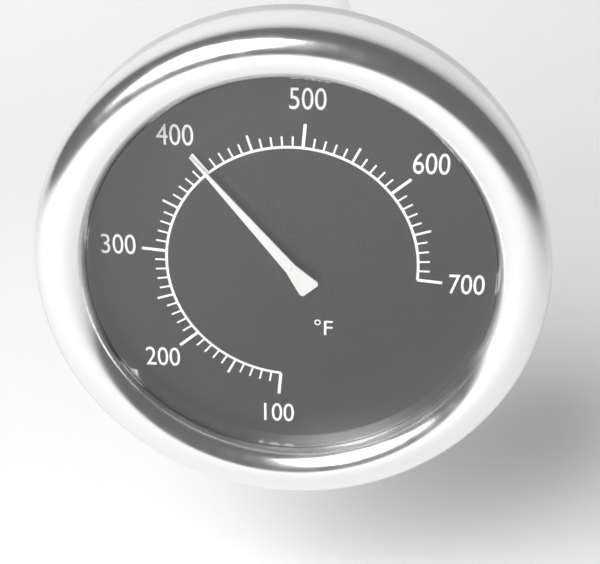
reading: 400 °F
